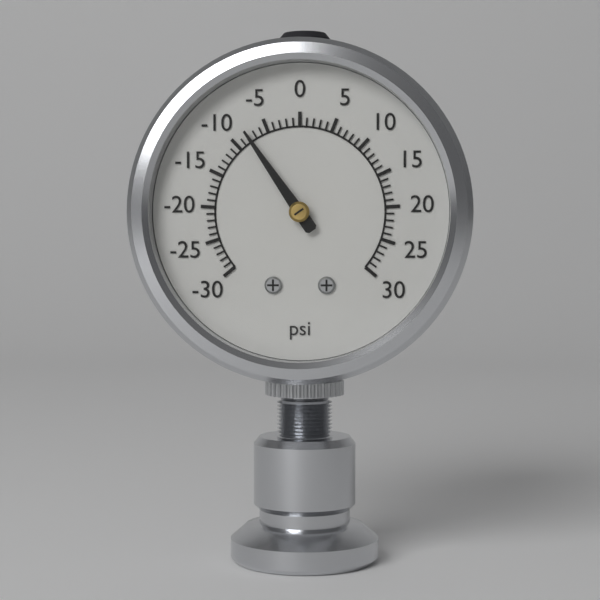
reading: -8 psi
